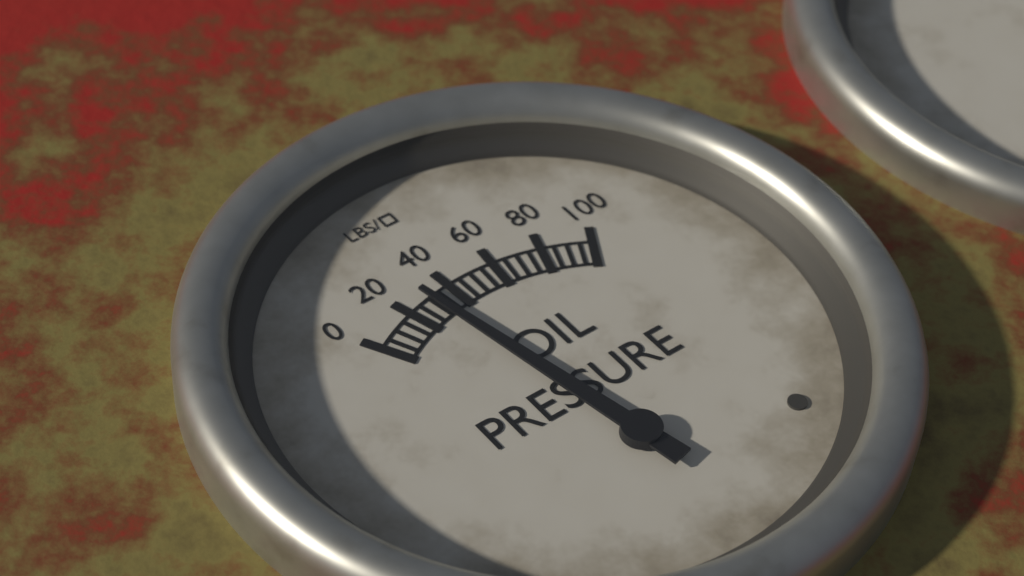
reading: 30 psi
